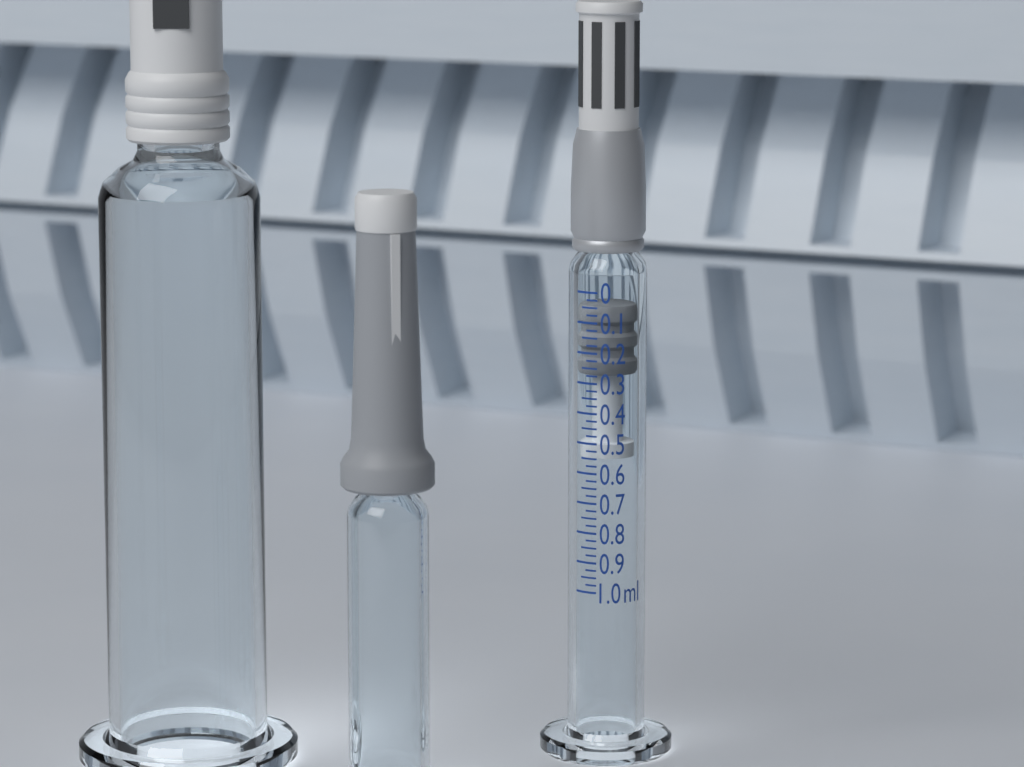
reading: 0.050 ml
